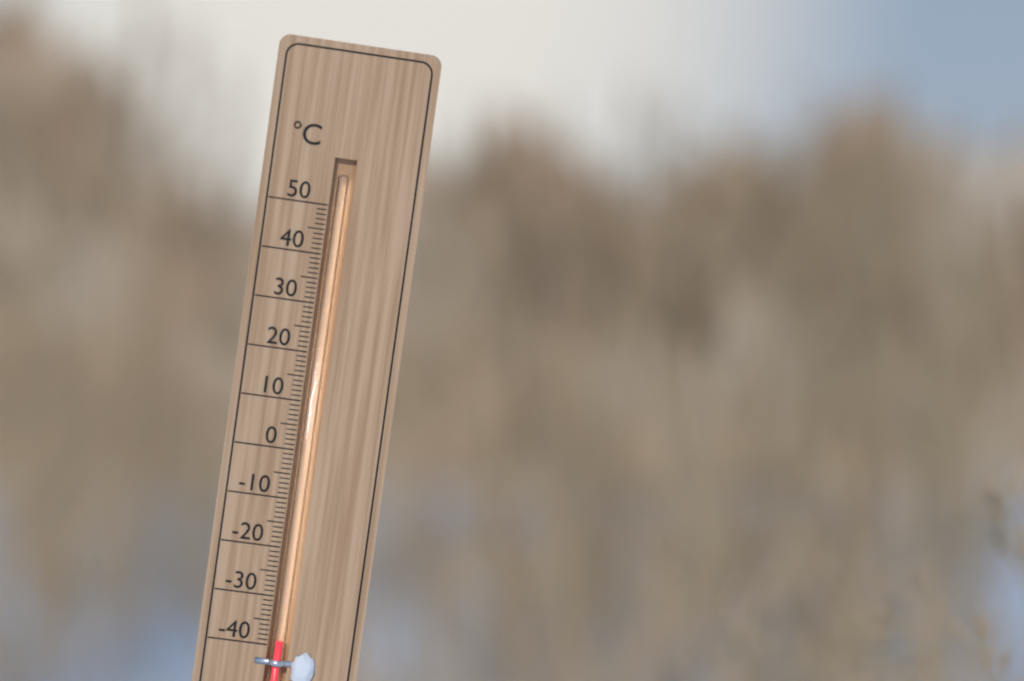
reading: -39 °C
